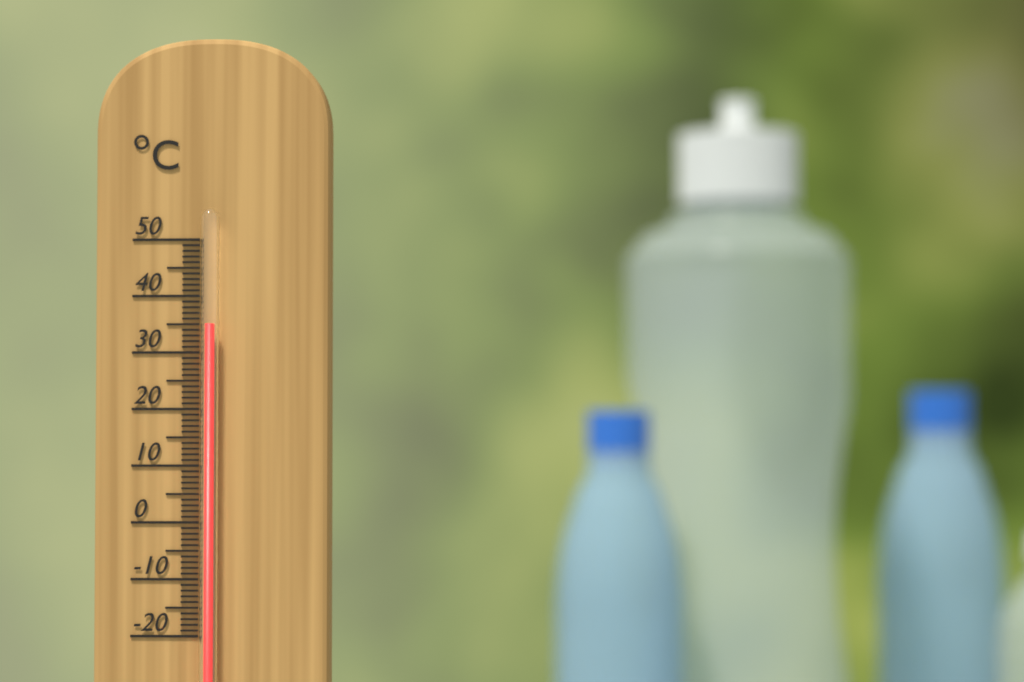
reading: 35 °C
